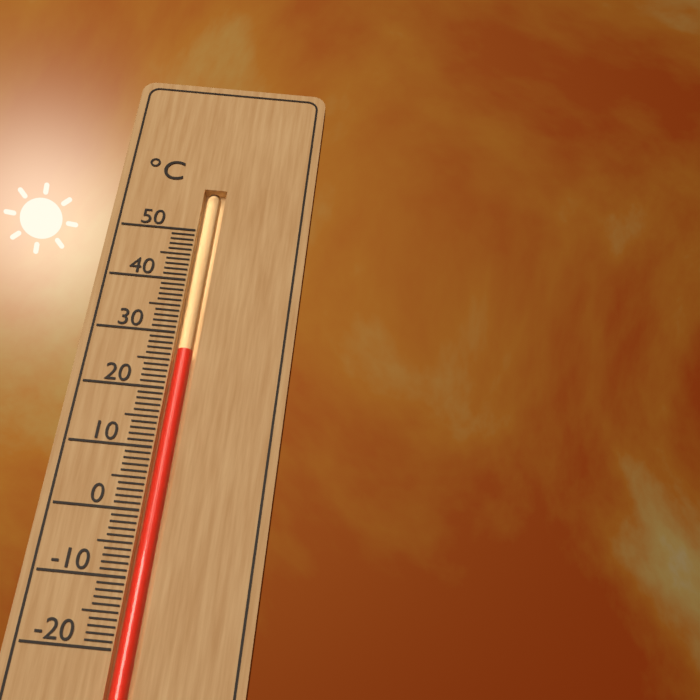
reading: 27 °C
